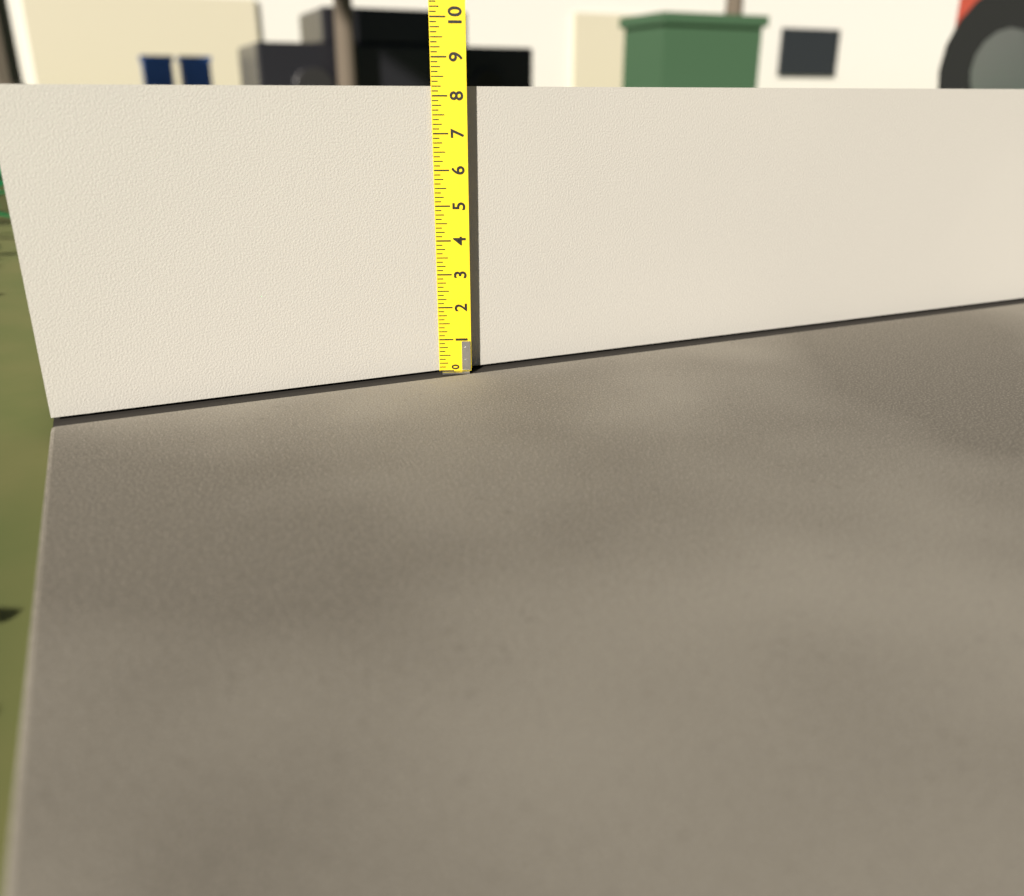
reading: 8.250 (no unit)
